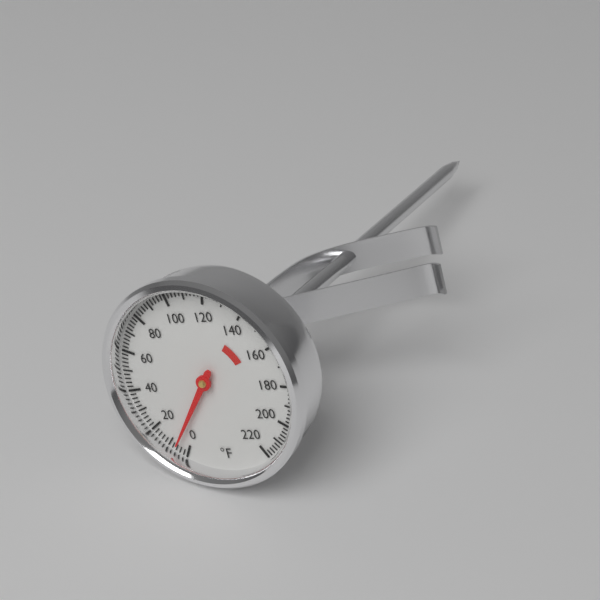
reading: 6 °F
